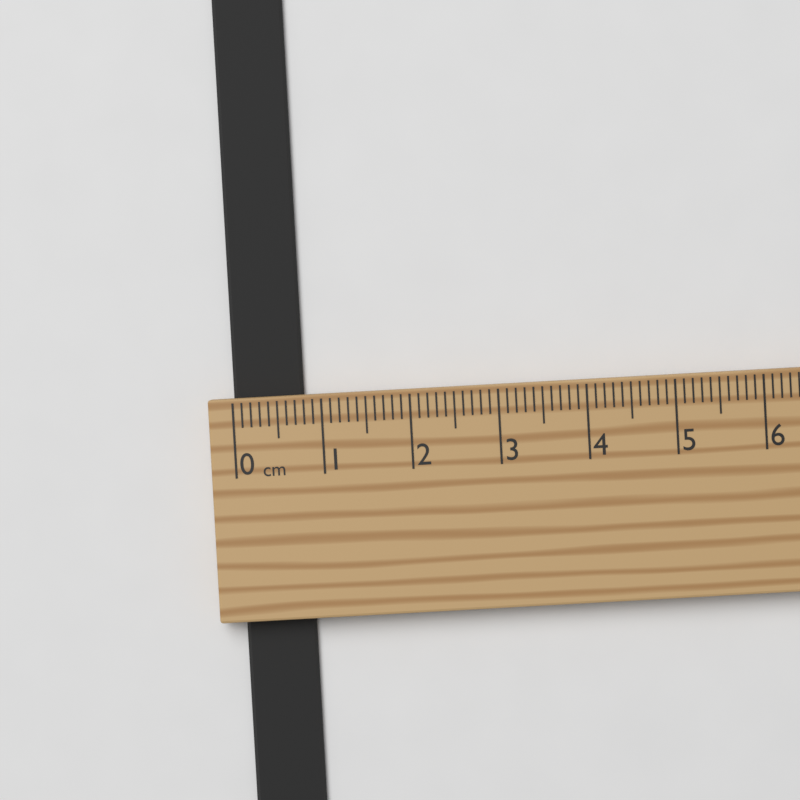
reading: 0.8 cm
